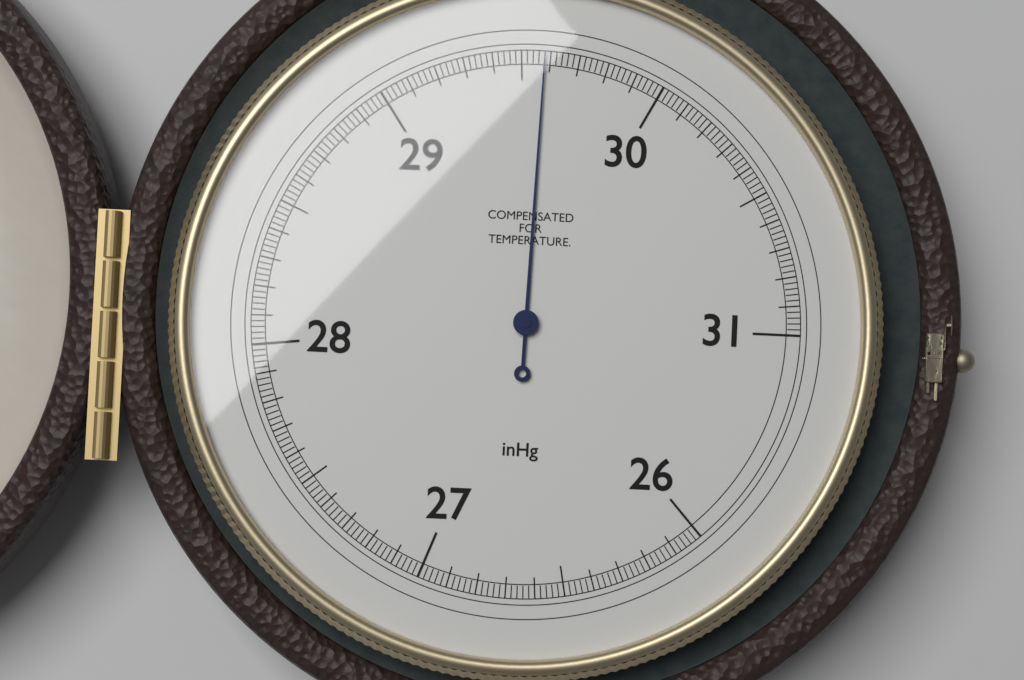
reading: 29.58 inHg
